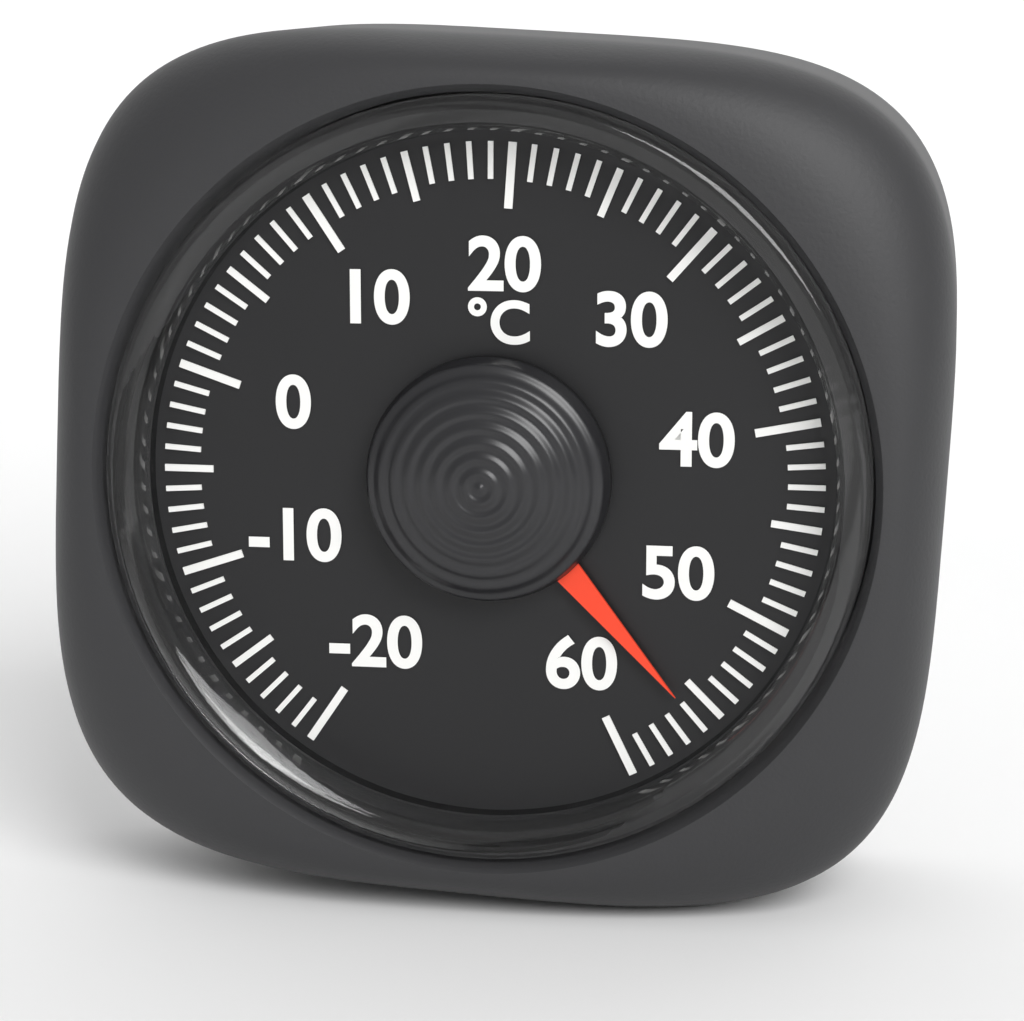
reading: 56 °C
